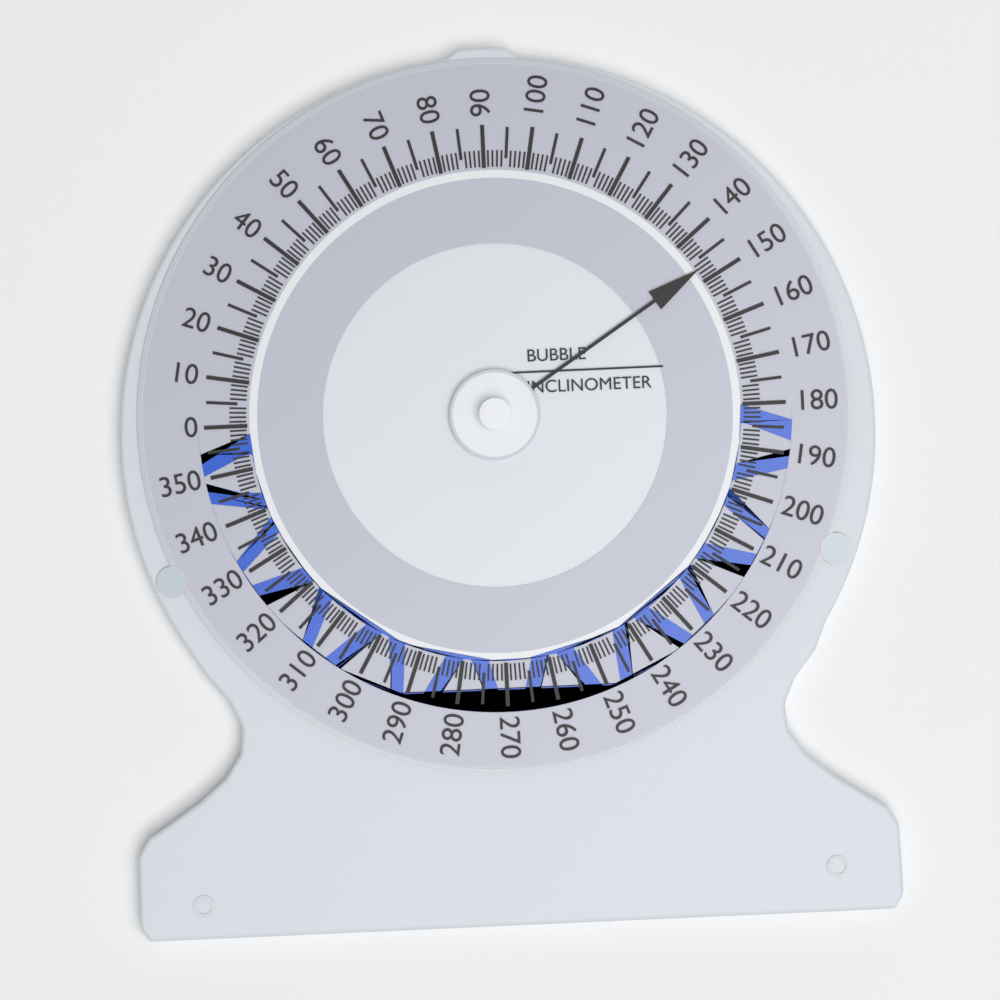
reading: 147 (no unit)
